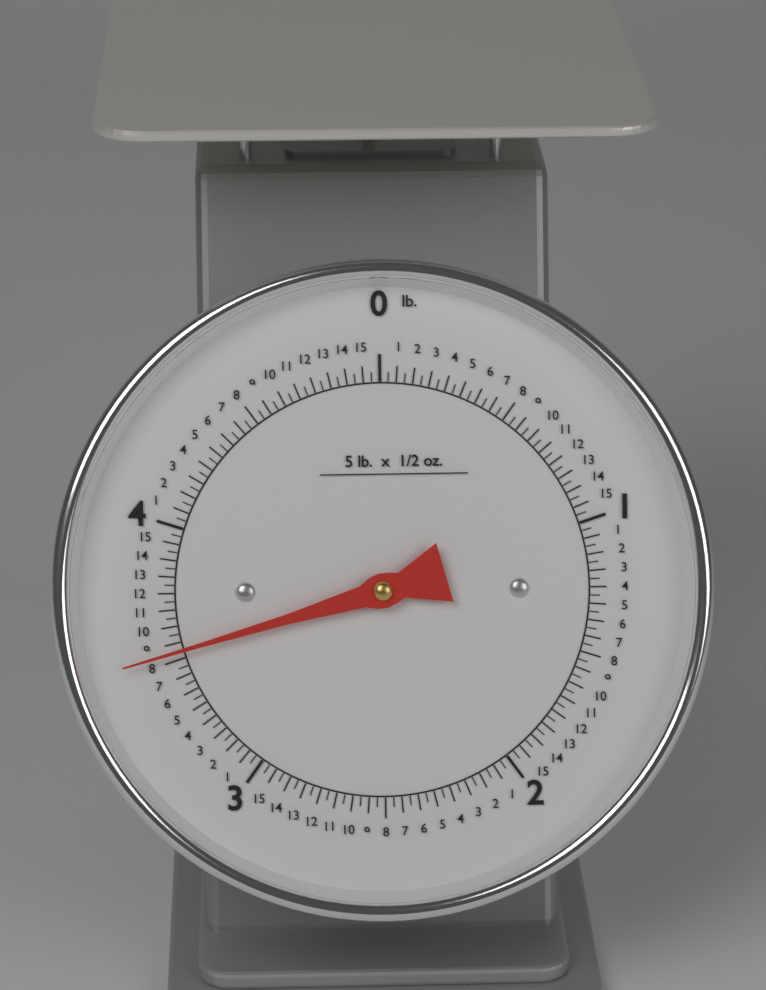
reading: 3.53125 lb
